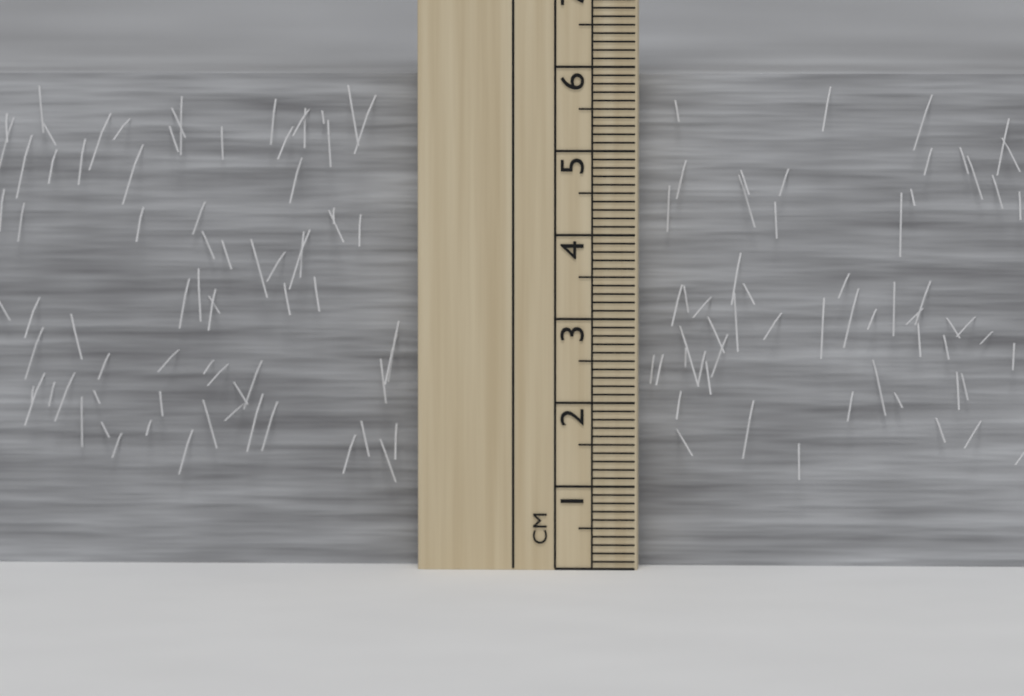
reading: 5.9 cm
